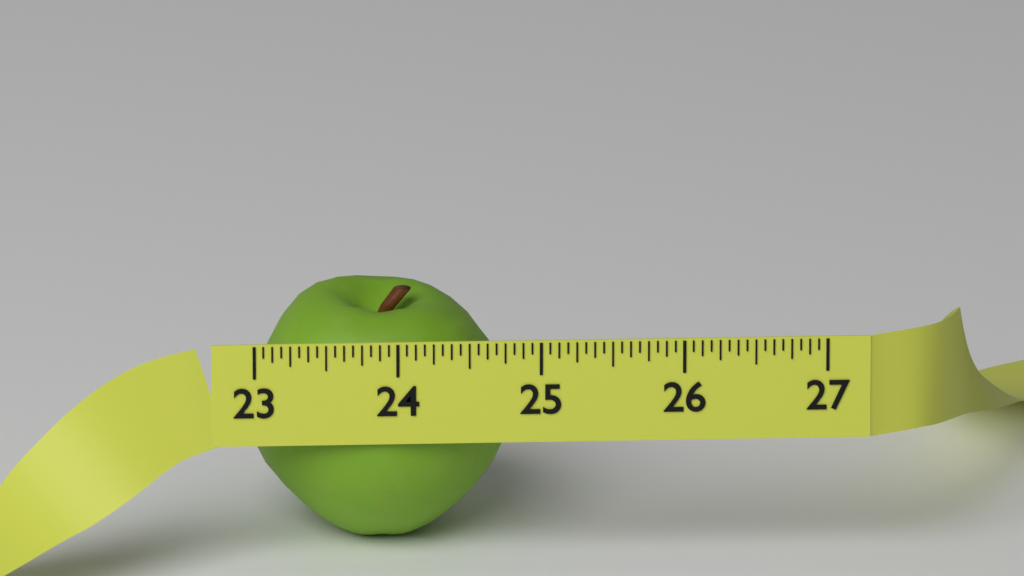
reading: 24.8125 (no unit)
